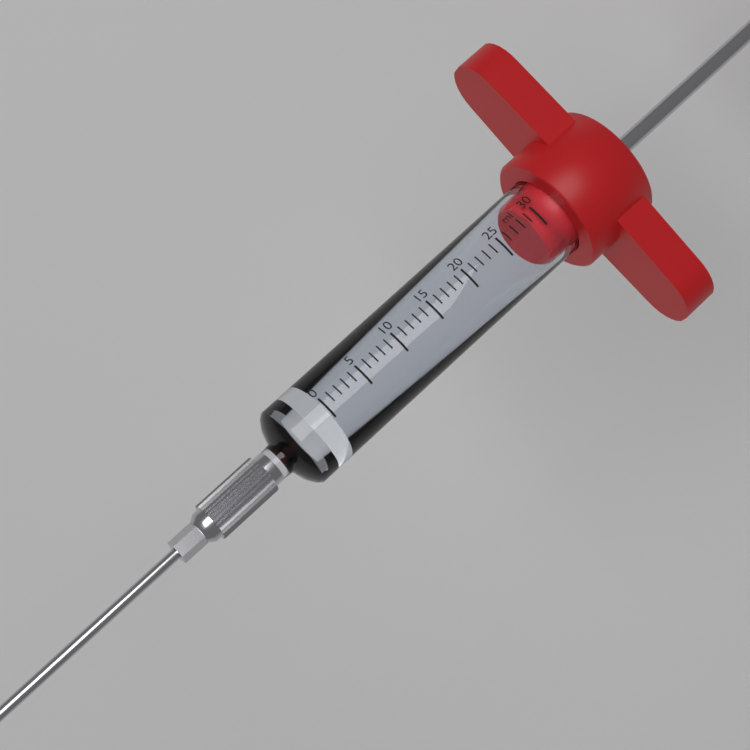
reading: 29 ml
